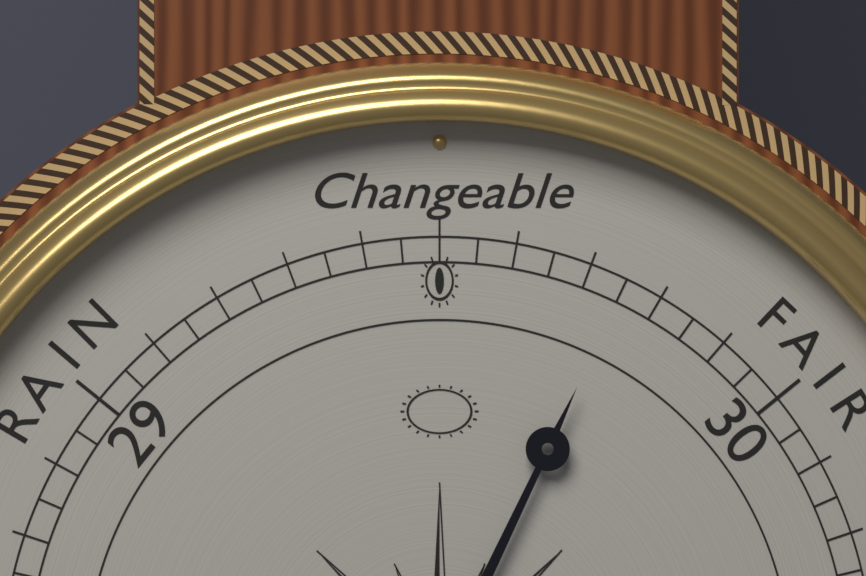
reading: 29.75 (no unit)
